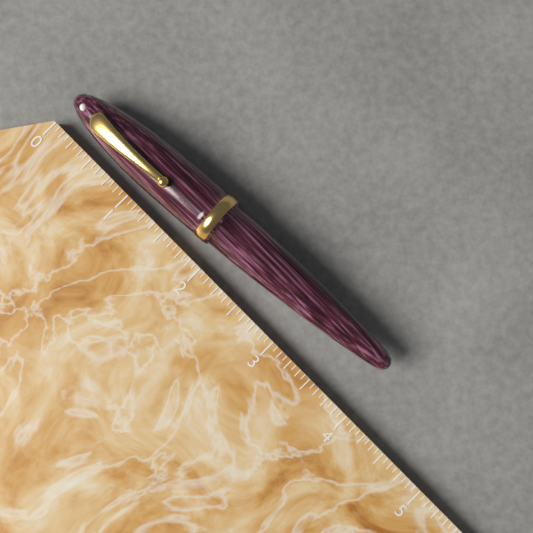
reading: 3.9375 (no unit)
